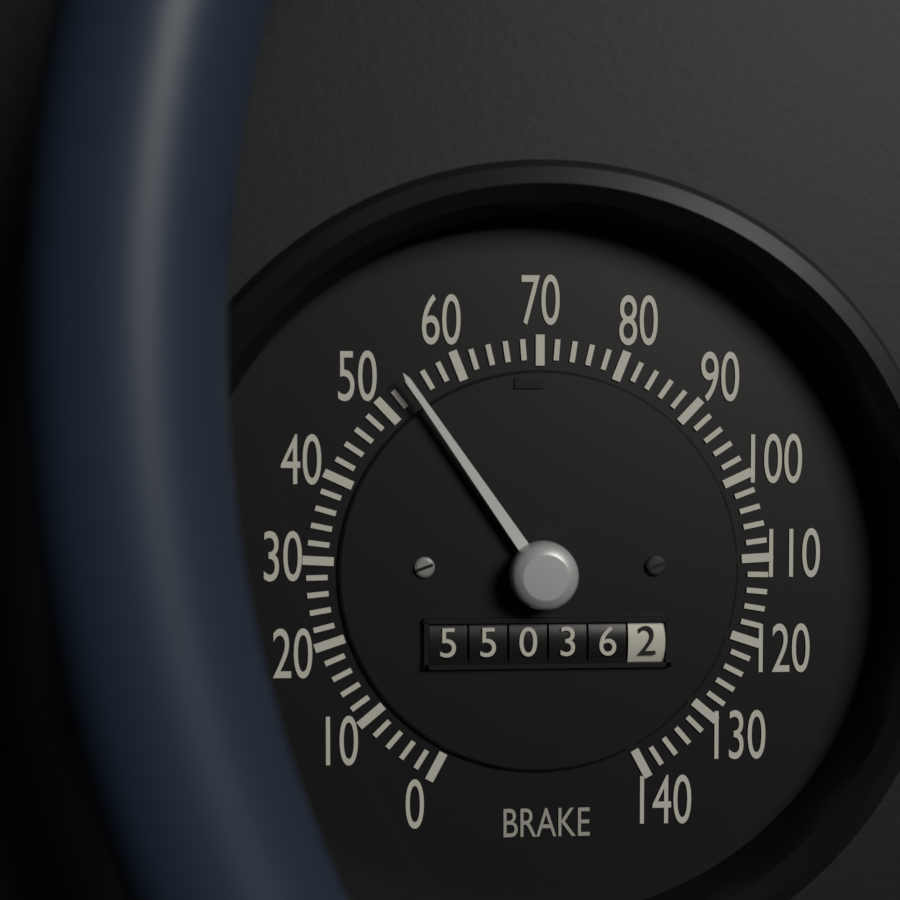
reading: 54 (no unit)
